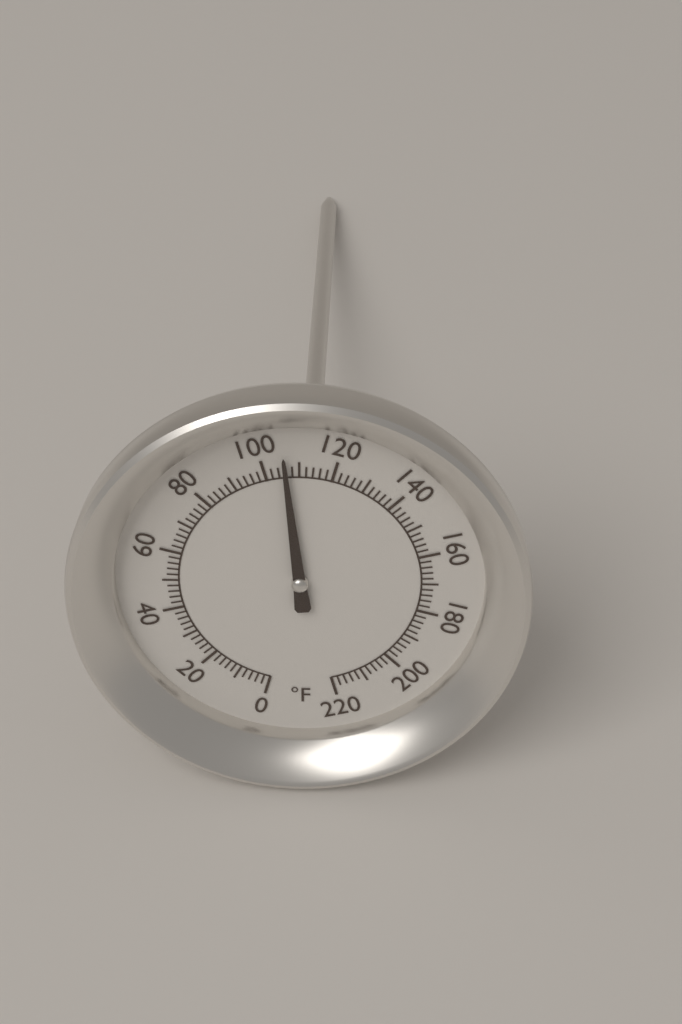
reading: 106 °F
